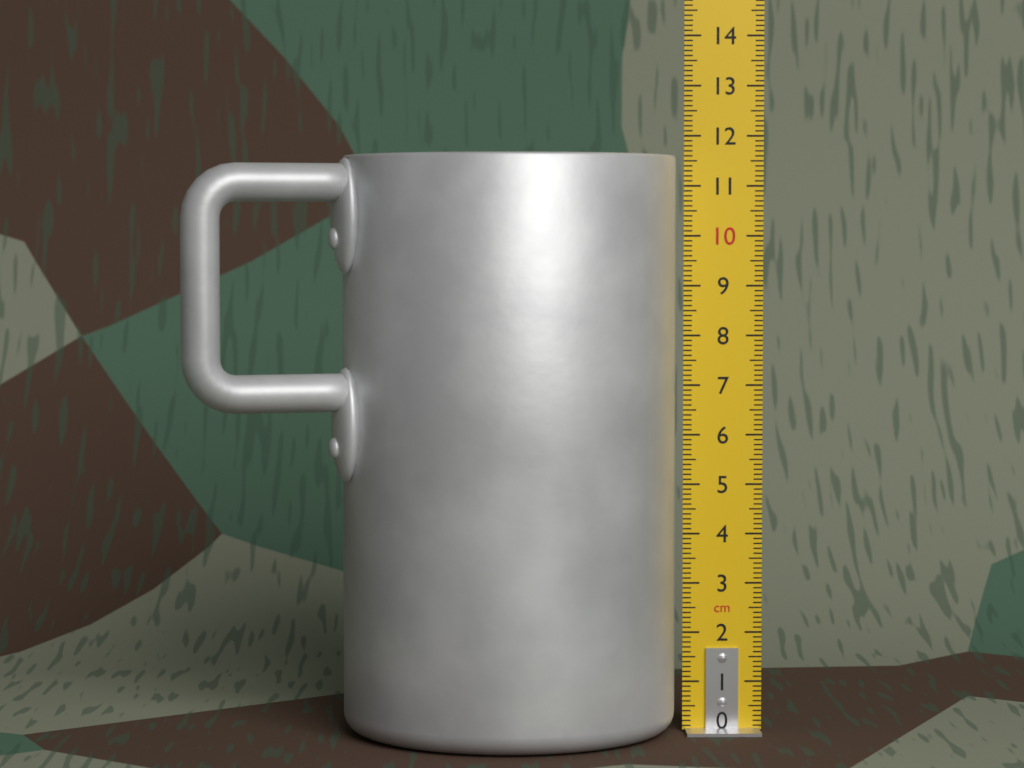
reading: 11.6 cm
